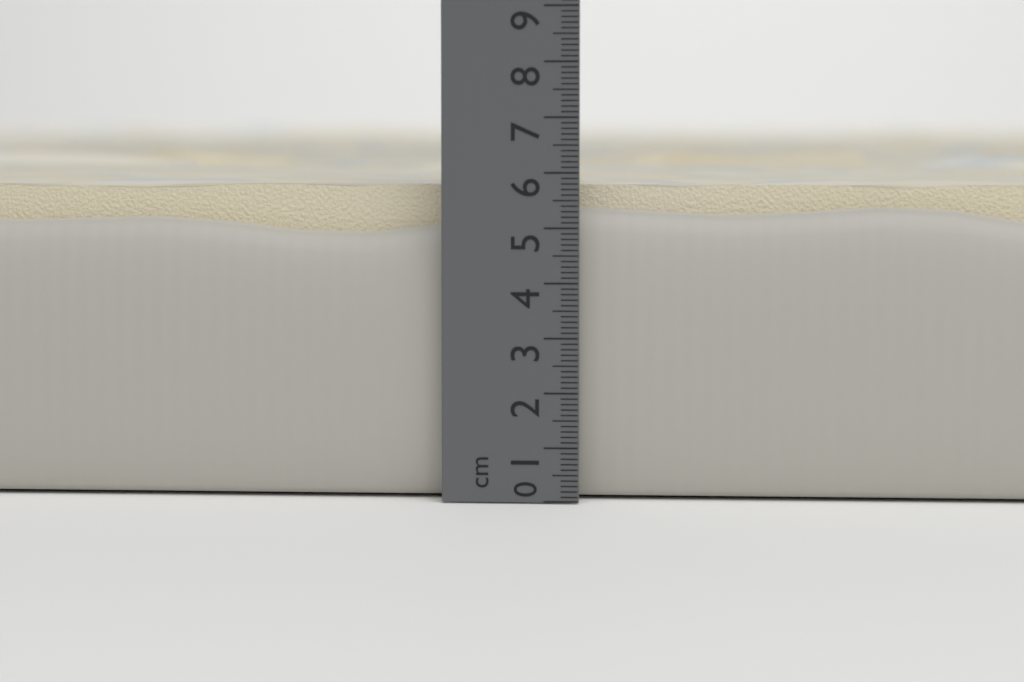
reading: 6.0 cm
